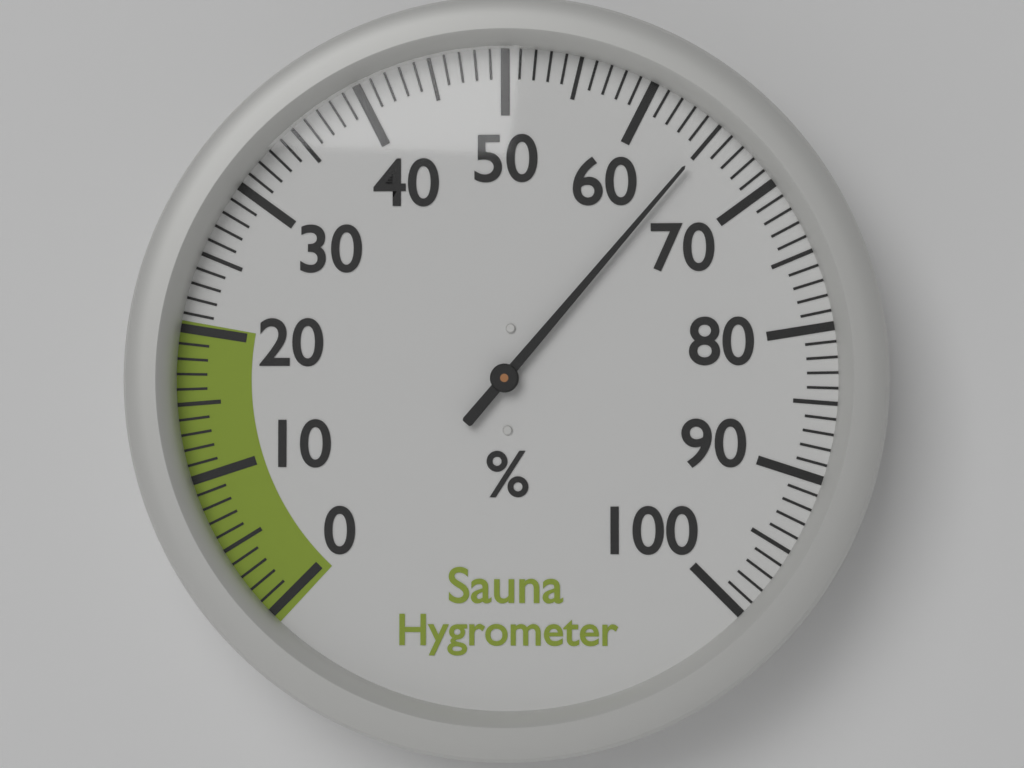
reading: 65 %
